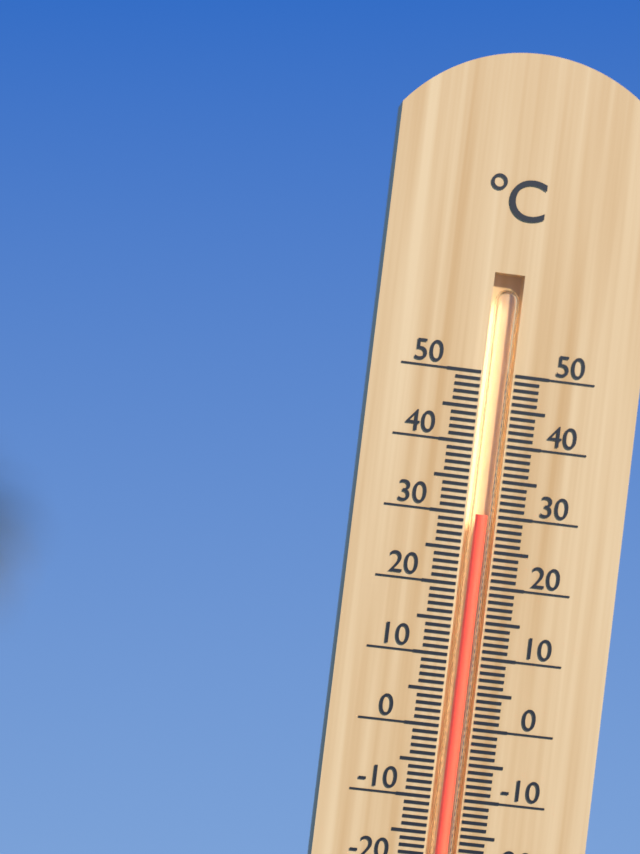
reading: 30 °C
